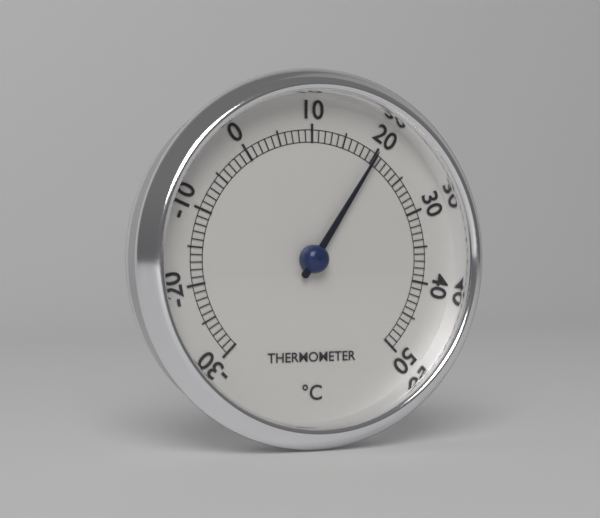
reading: 20 °C
